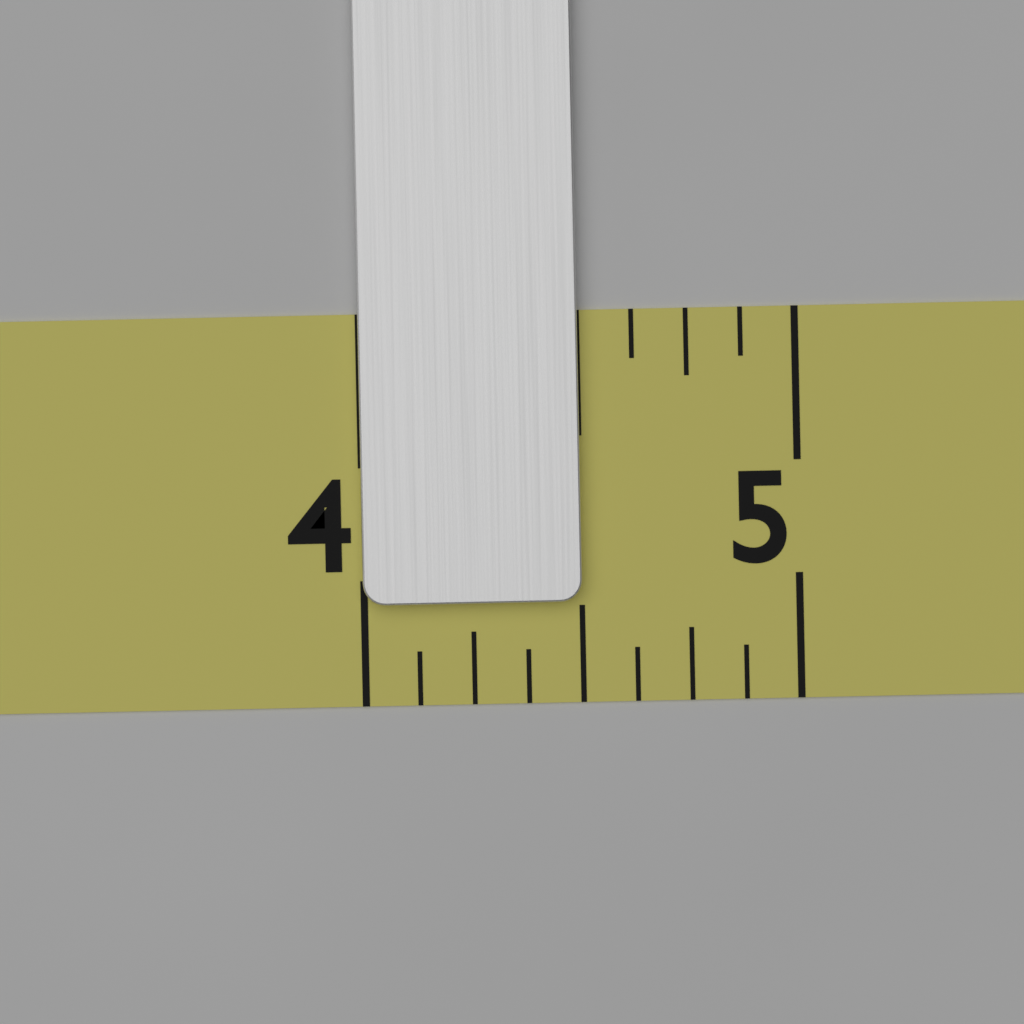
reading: 4.500 (no unit)
